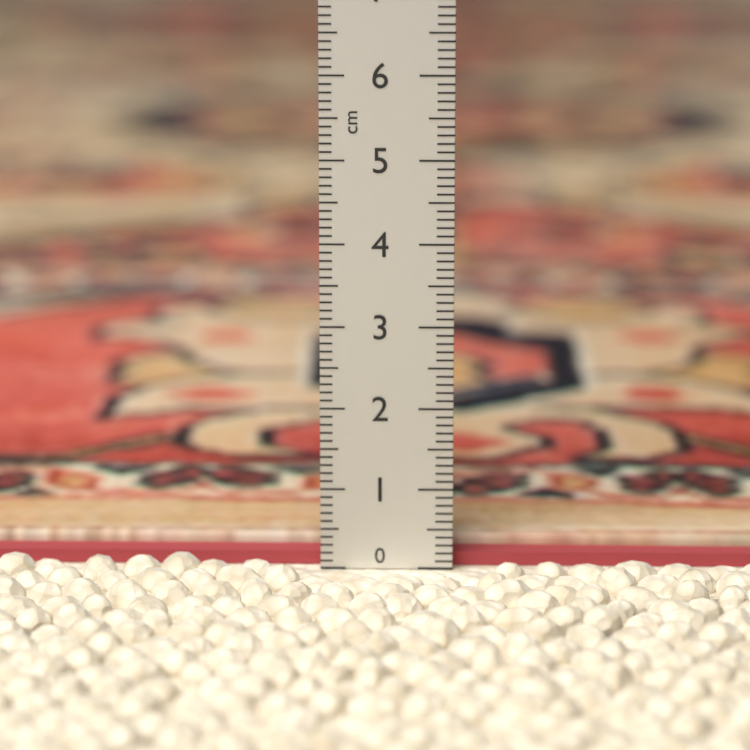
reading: 0.3 cm
